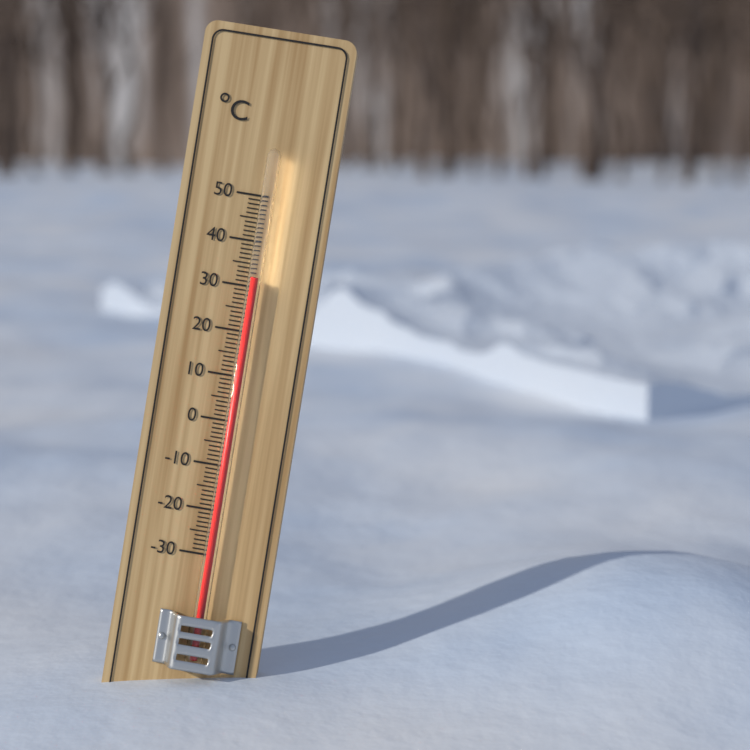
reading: 32 °C
